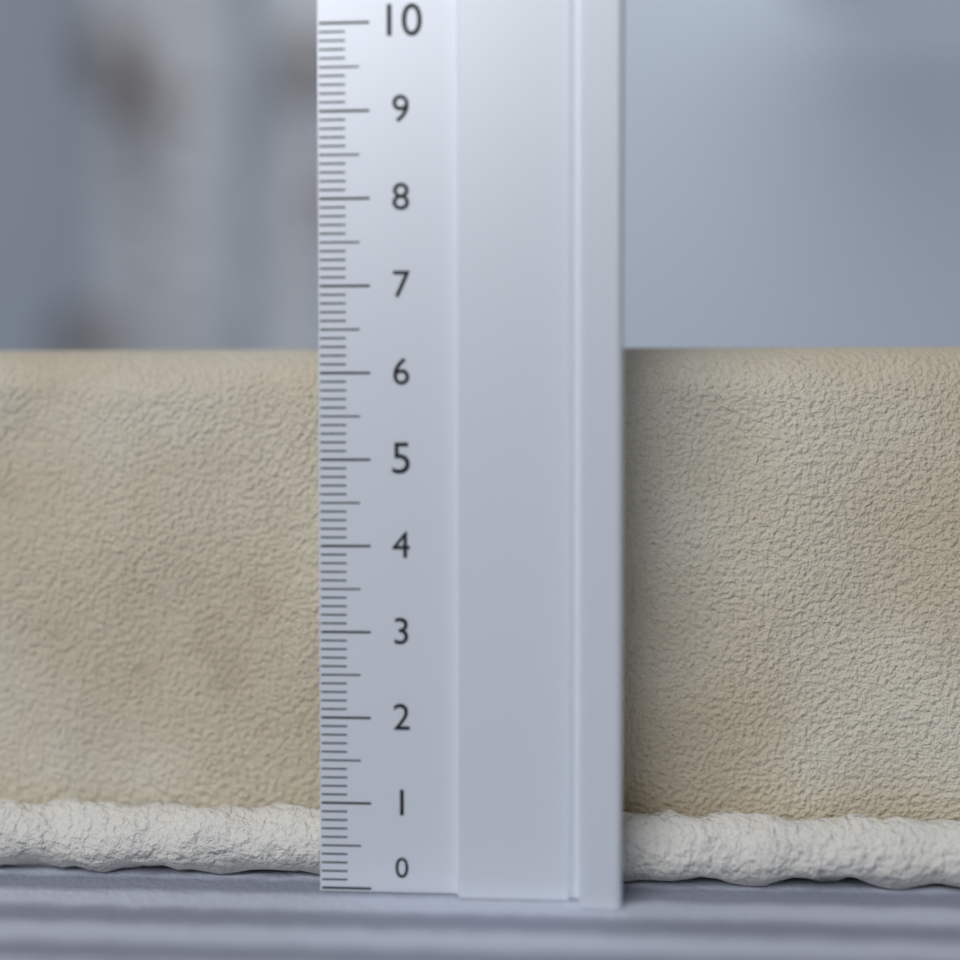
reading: 6.4 (no unit)
